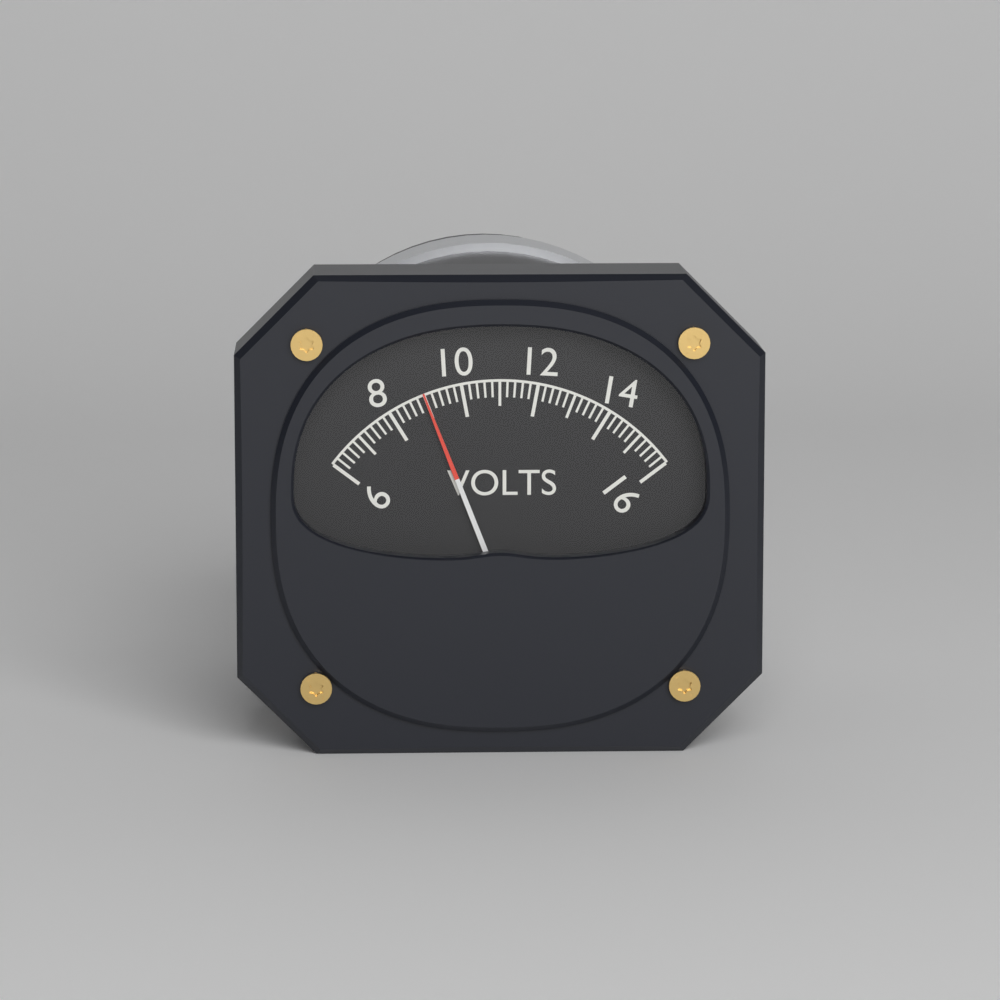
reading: 9.0 V
